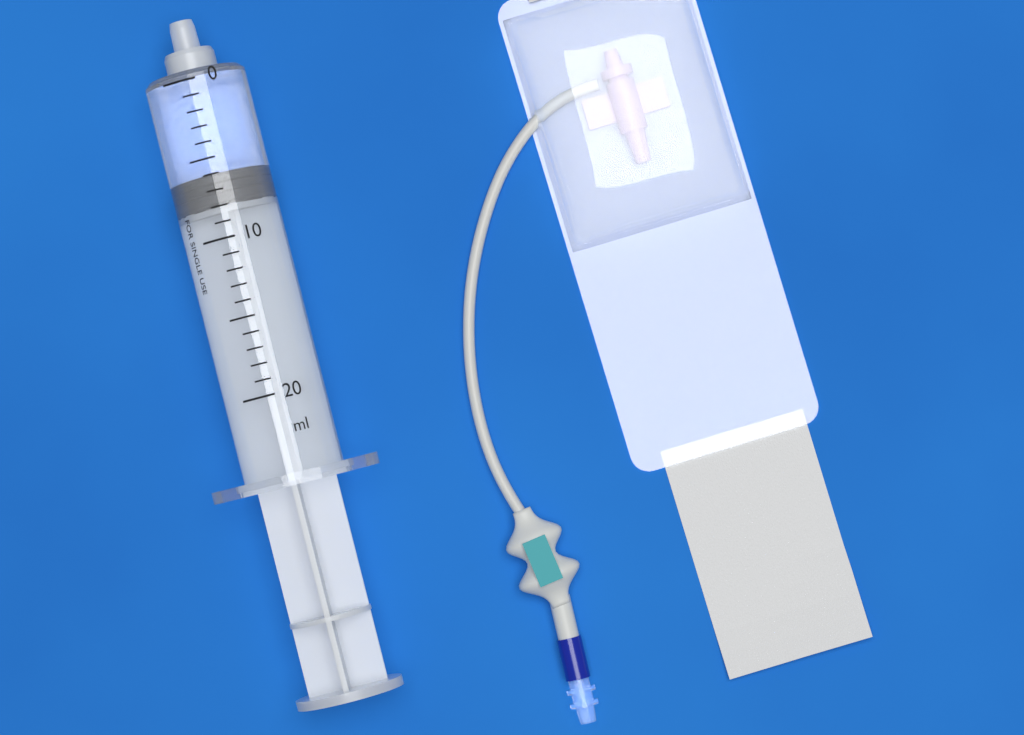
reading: 6 ml
